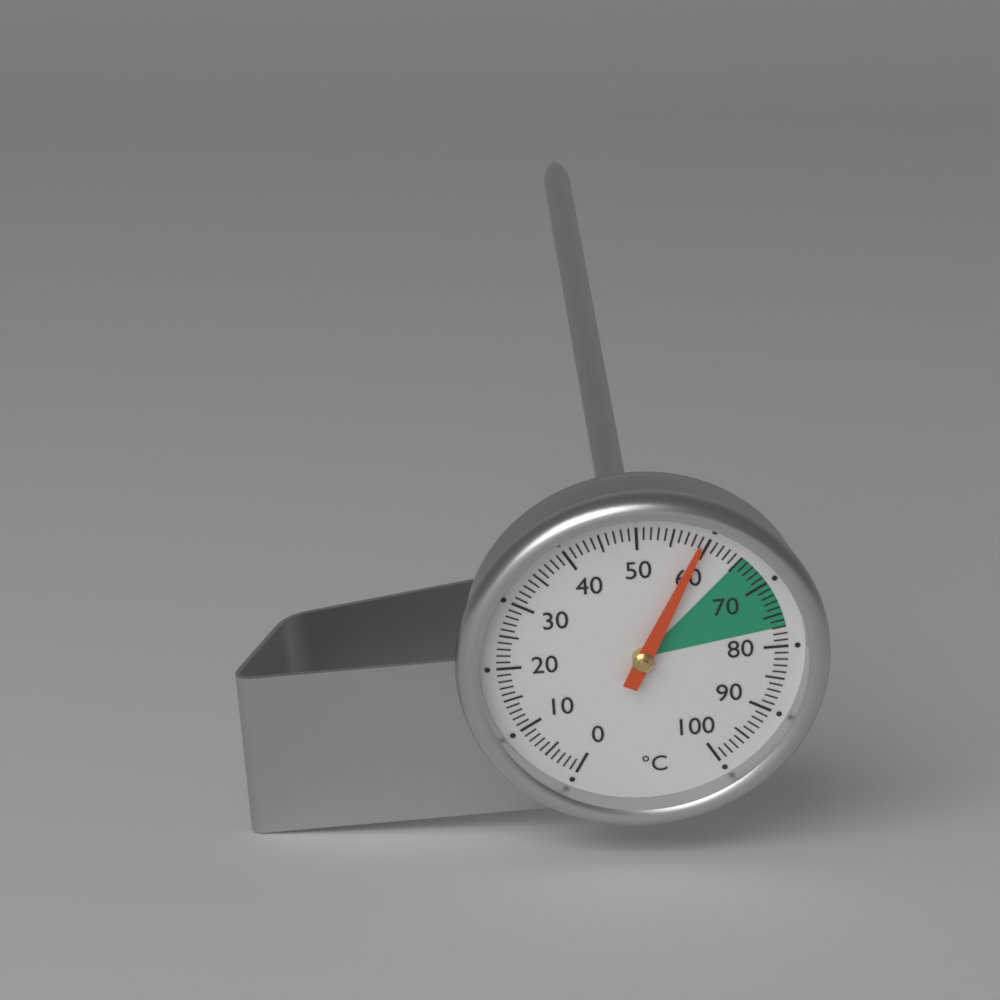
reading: 59 °C
